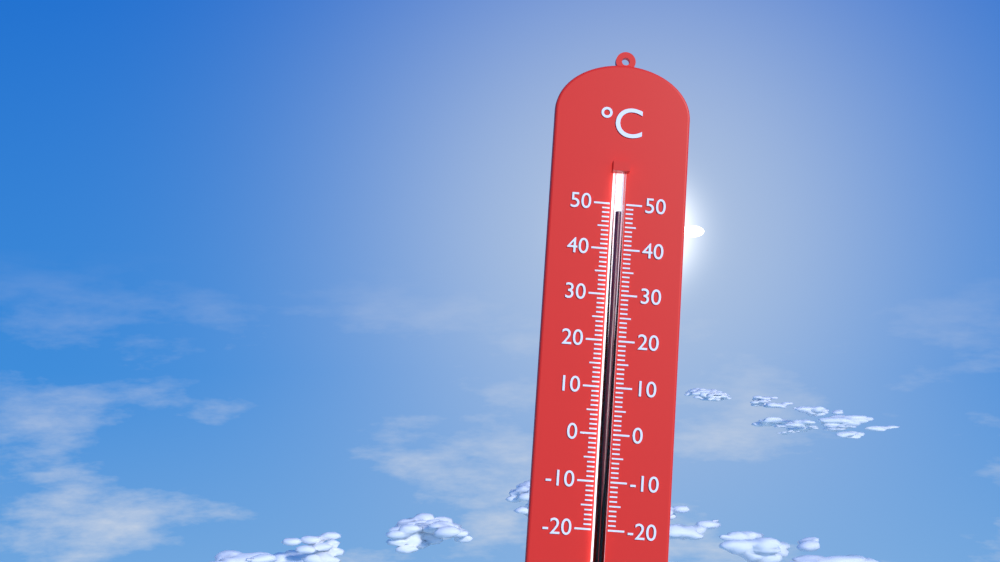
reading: 48 °C
